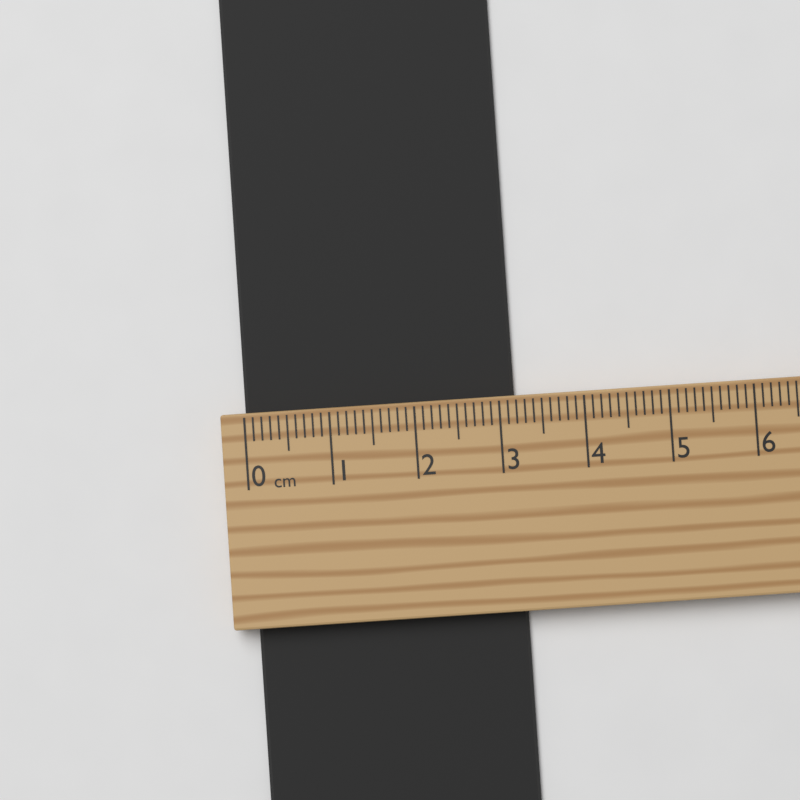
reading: 3.2 cm
